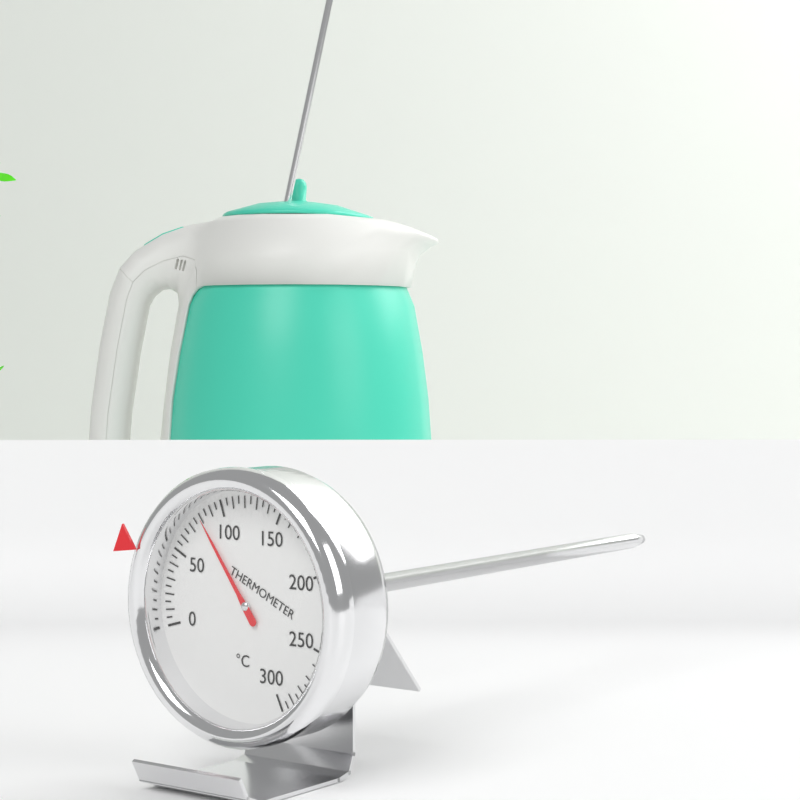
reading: 80 °C
